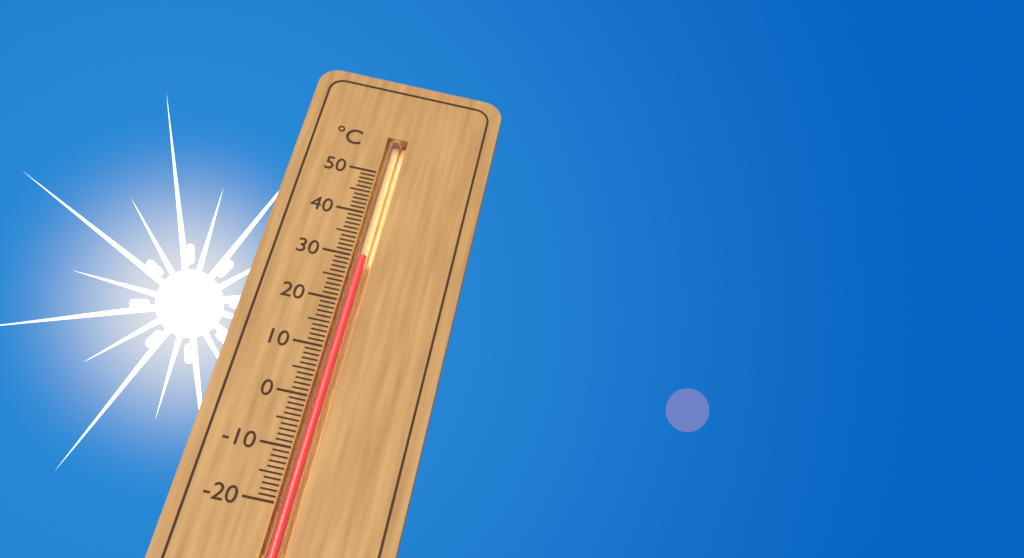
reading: 30 °C
